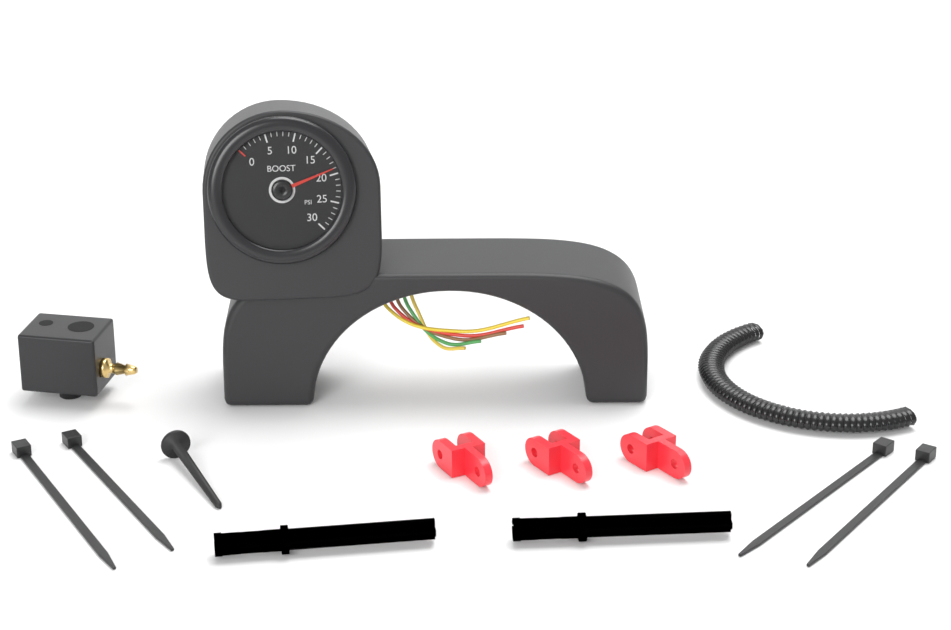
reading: 19 psi
